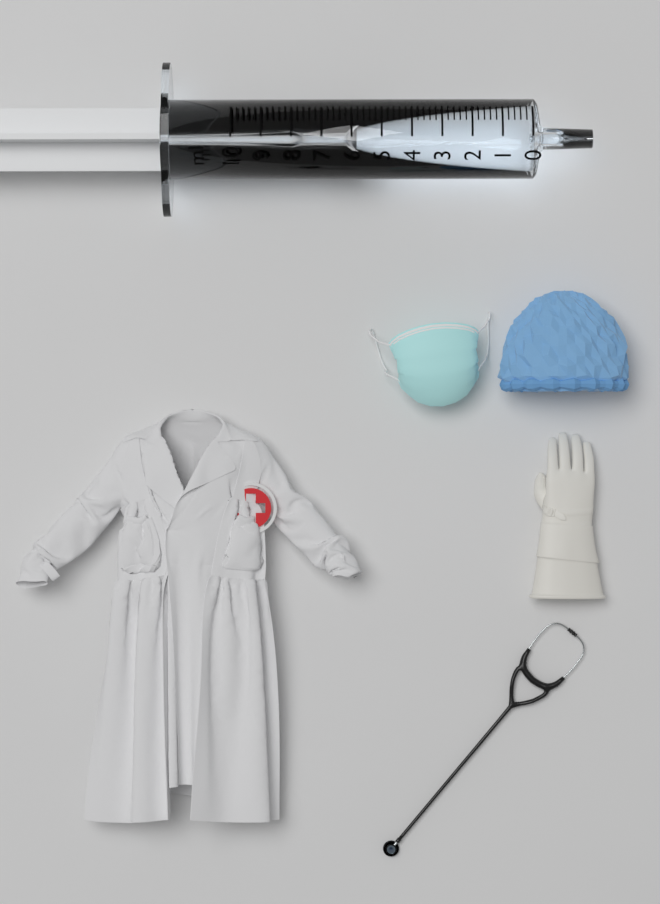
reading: 5.8 ml
